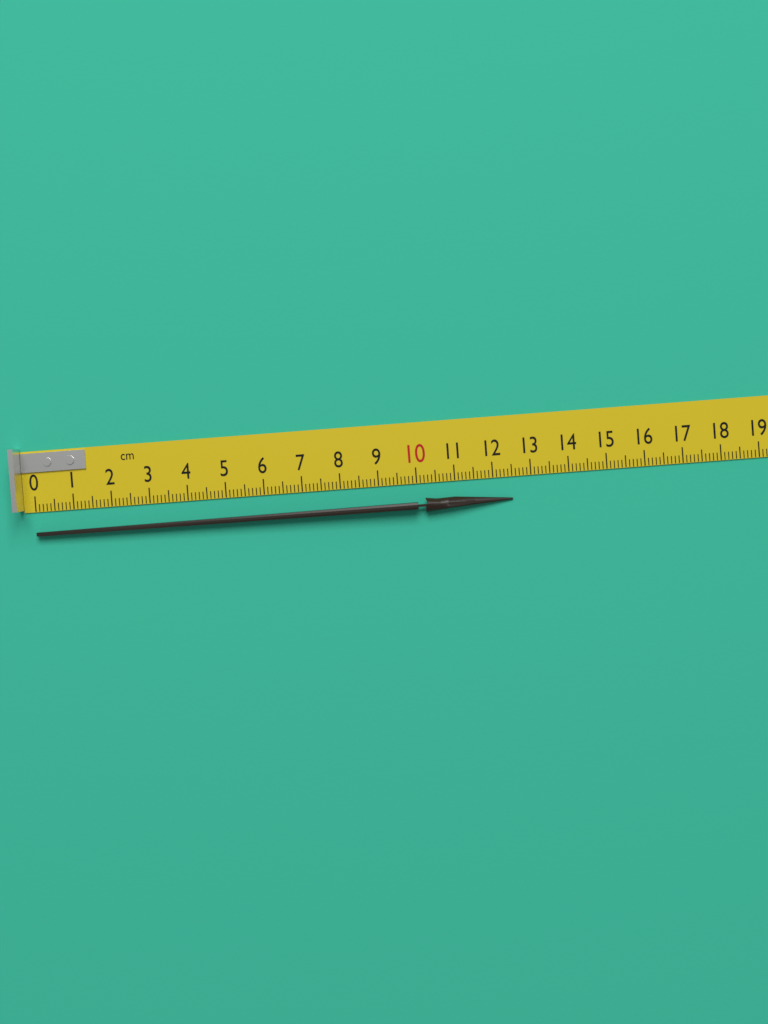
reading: 12.5 cm
